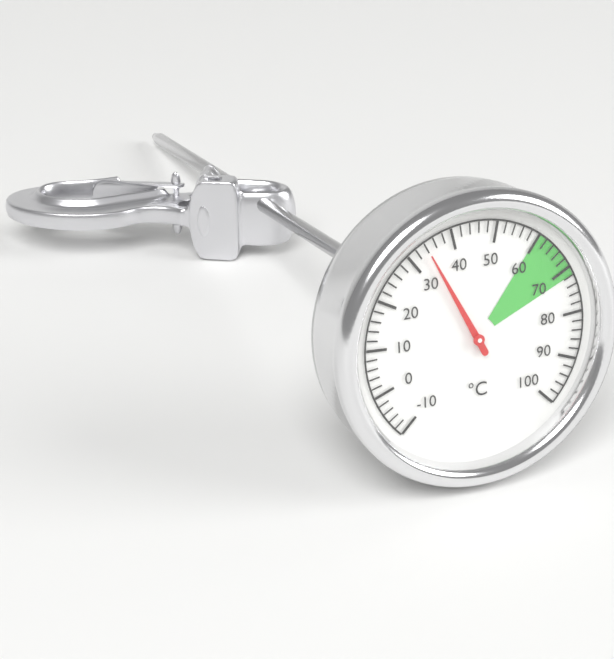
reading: 34 °C
